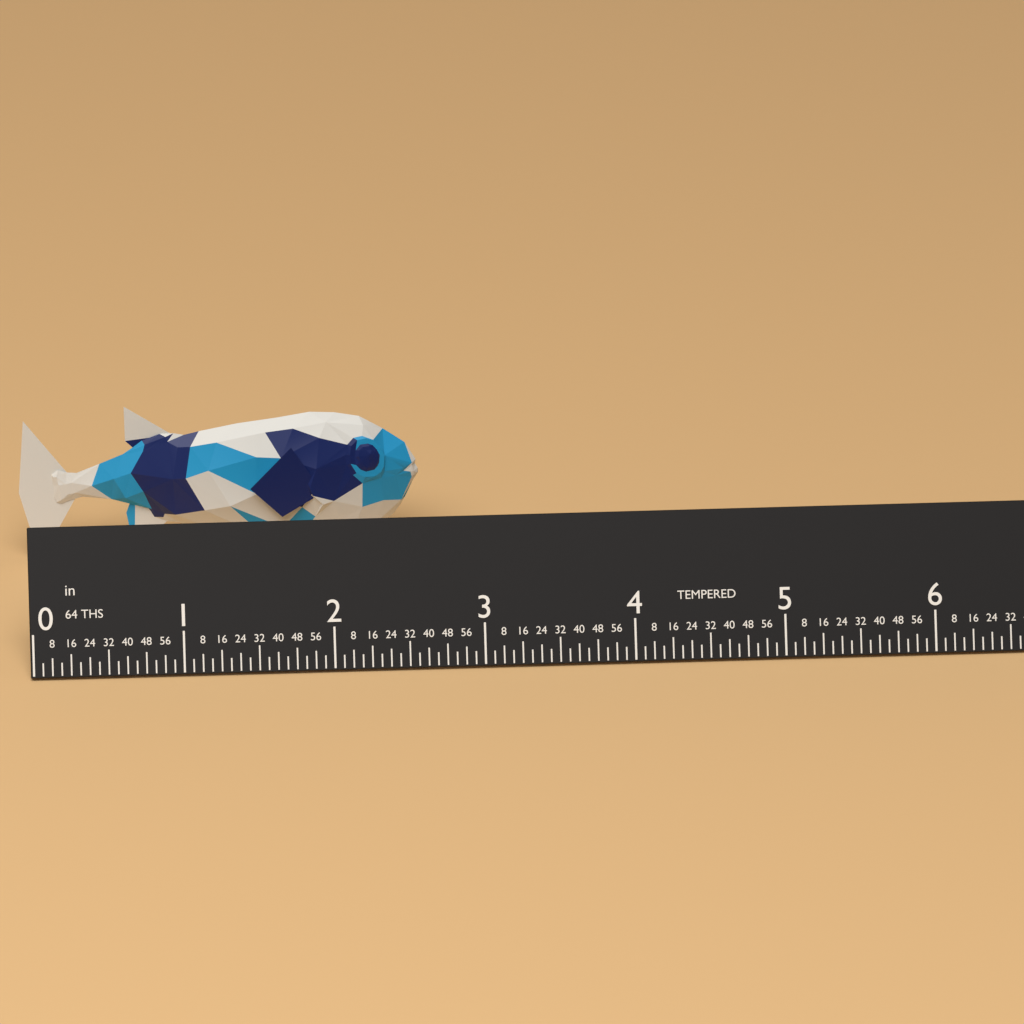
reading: 2.6875 in
